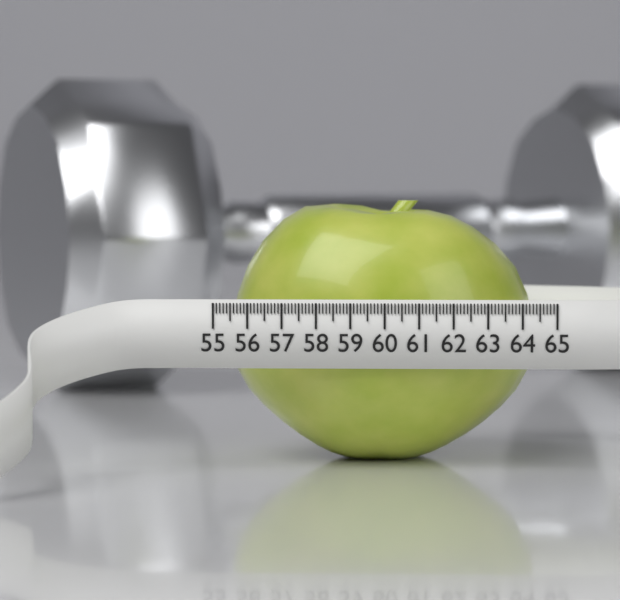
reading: 64.2 (no unit)
